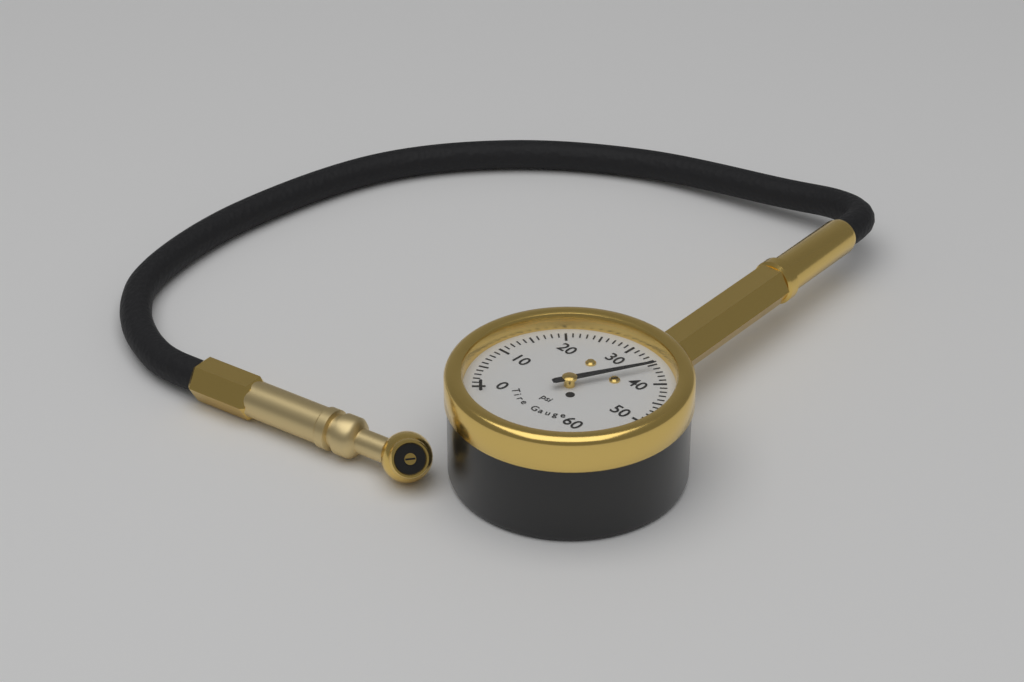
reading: 36 psi
